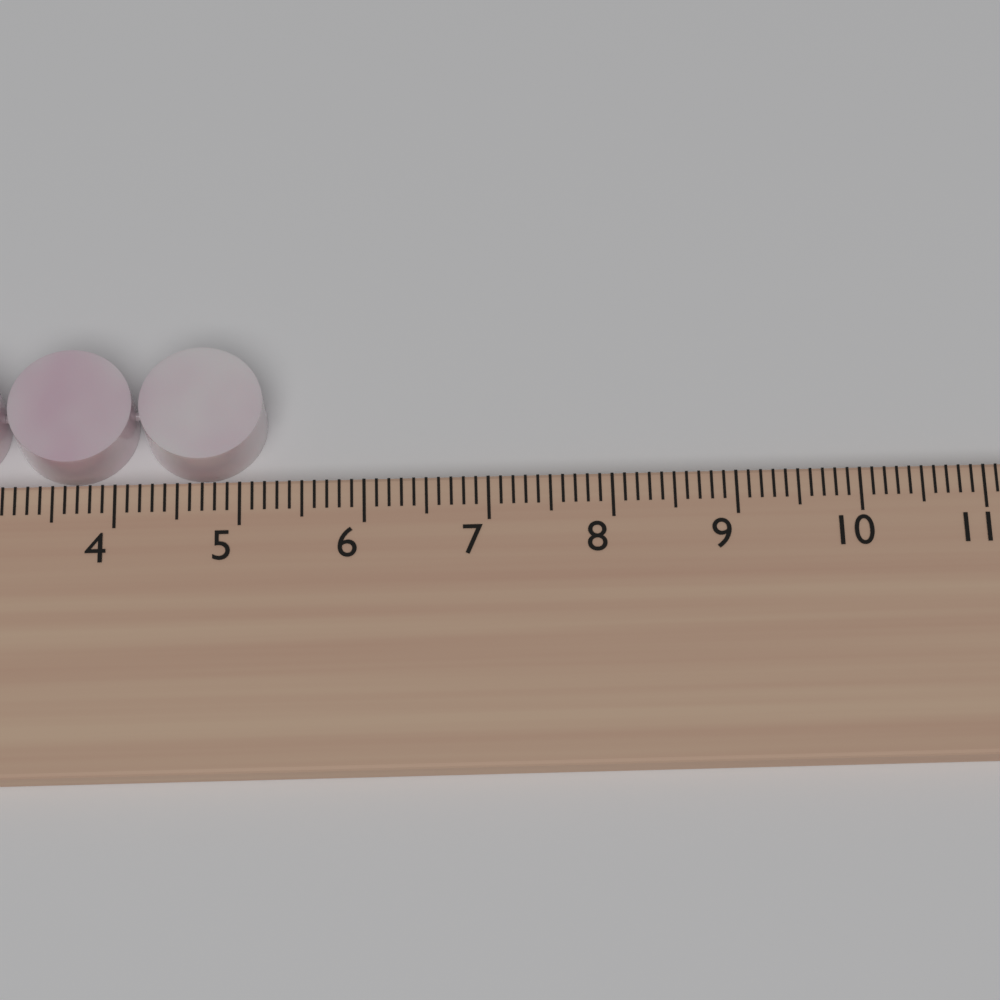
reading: 5.2 cm
